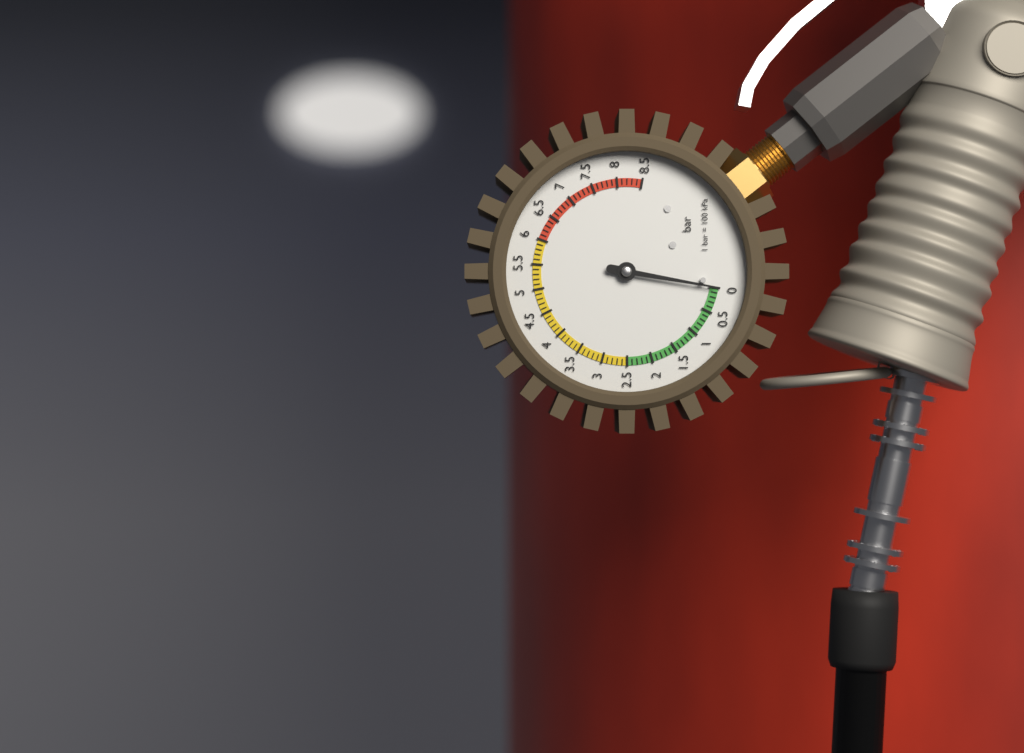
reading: 0.0 bar
